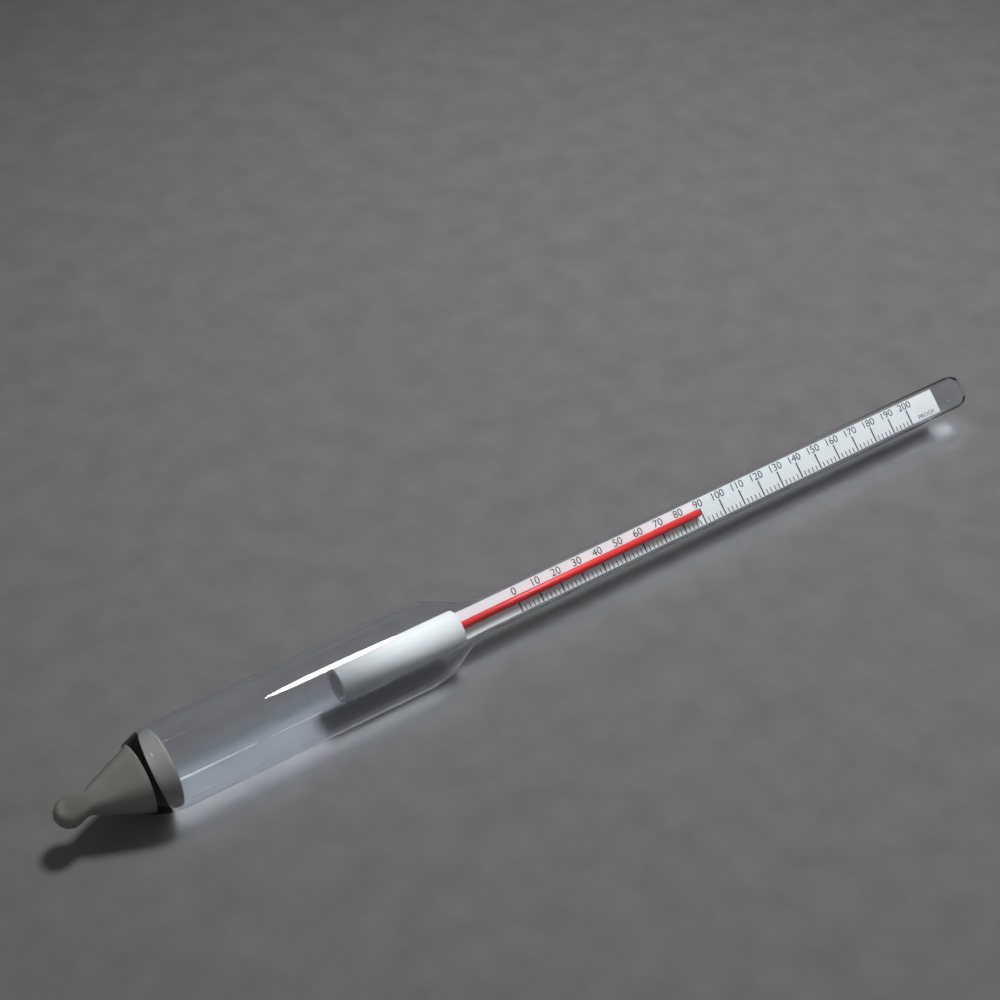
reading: 88 proof
